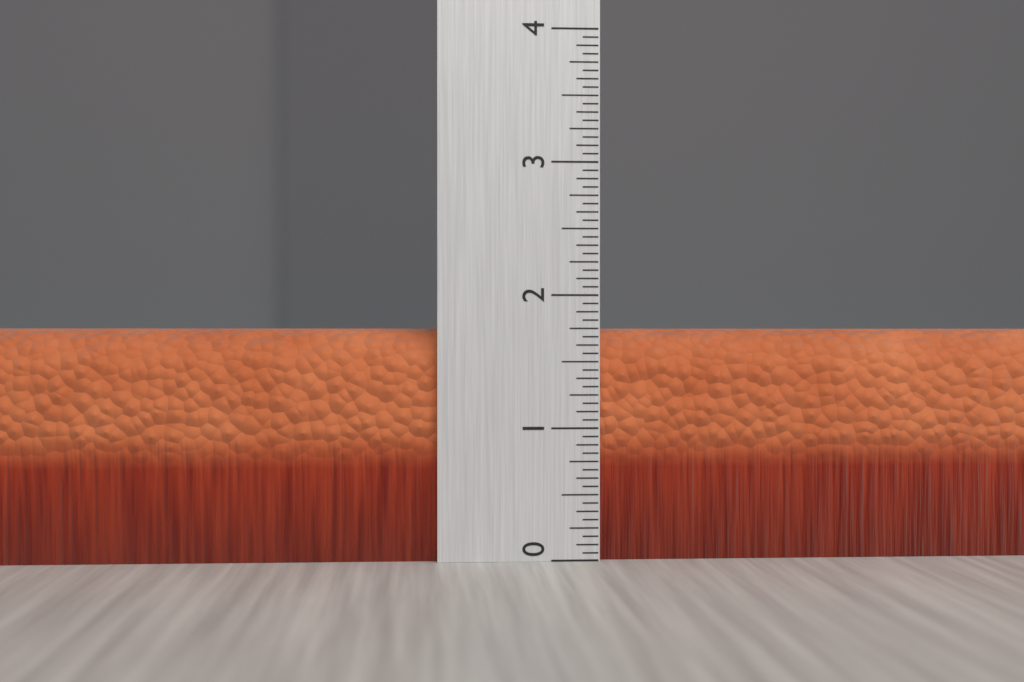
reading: 1.7500 (no unit)
